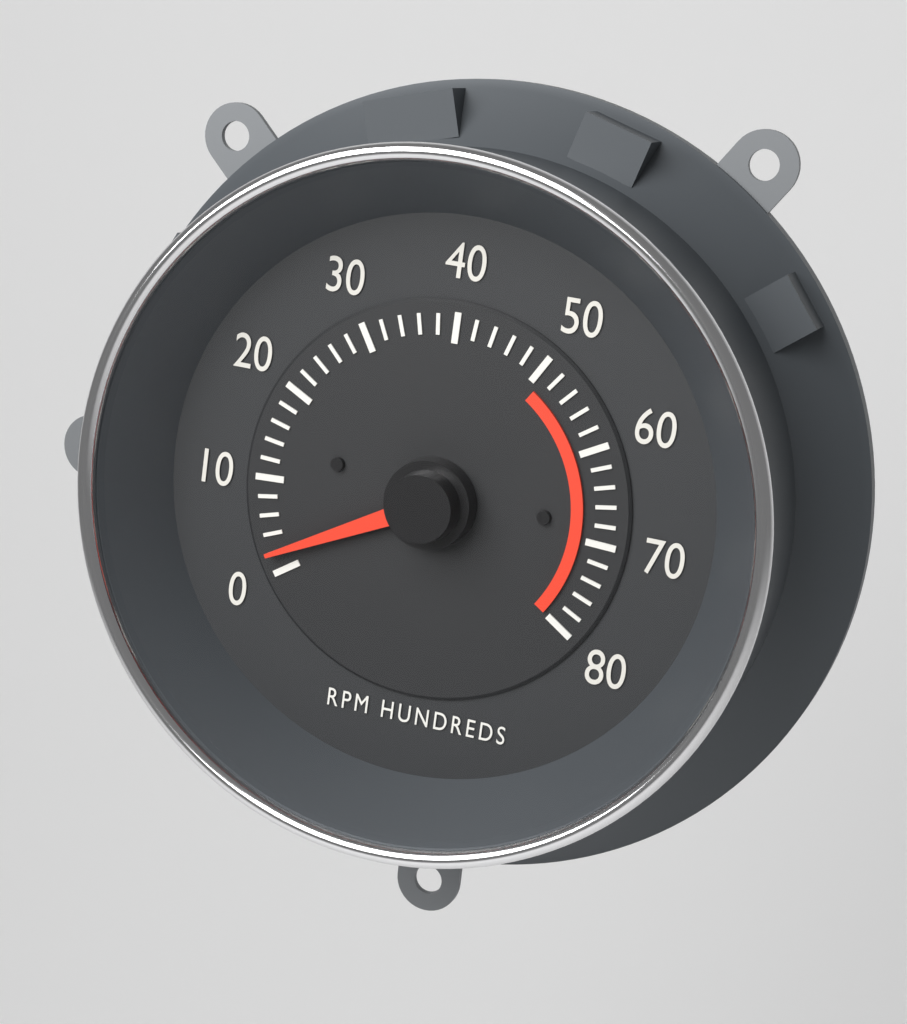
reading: 200 RPM
